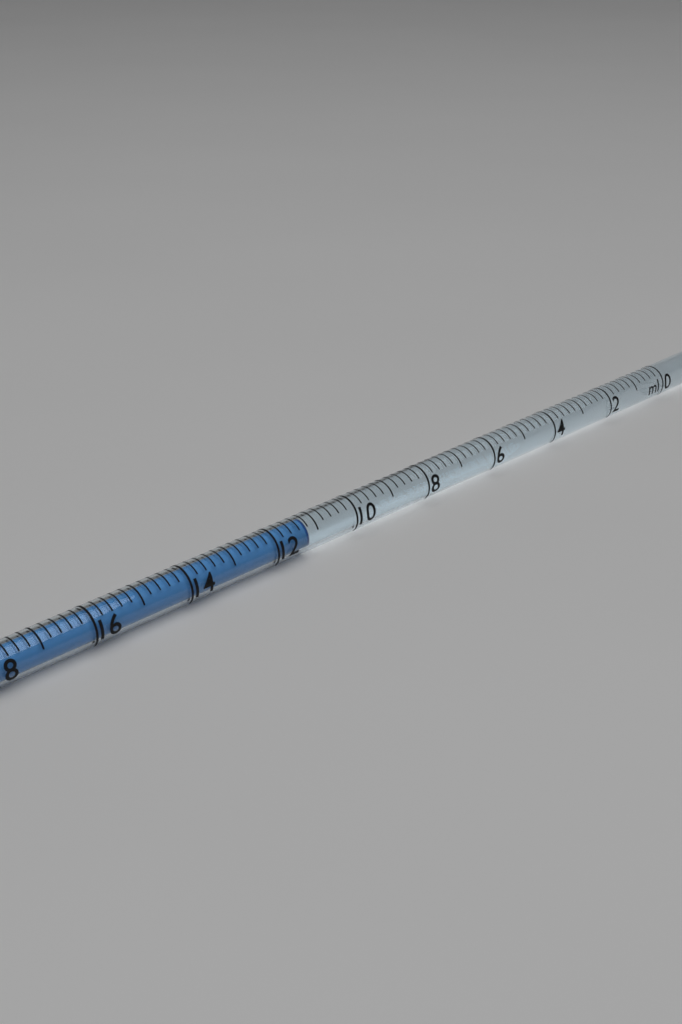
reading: 11.2 ml
